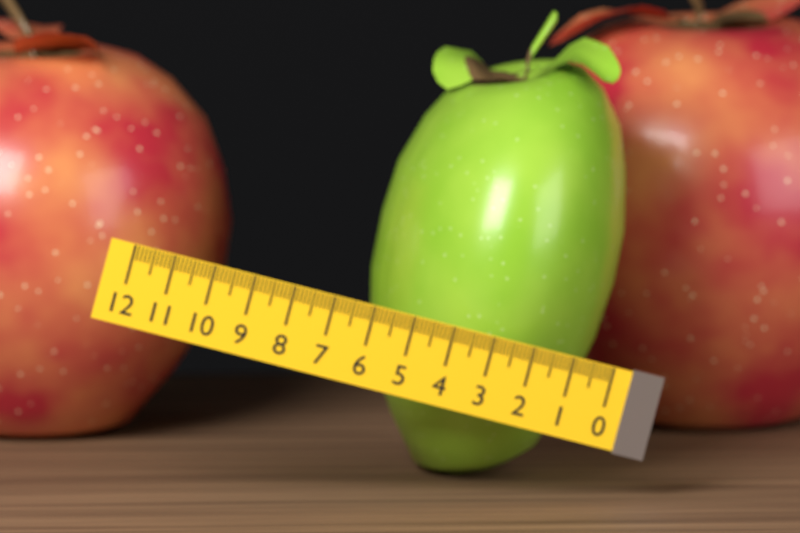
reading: 5.9 (no unit)
